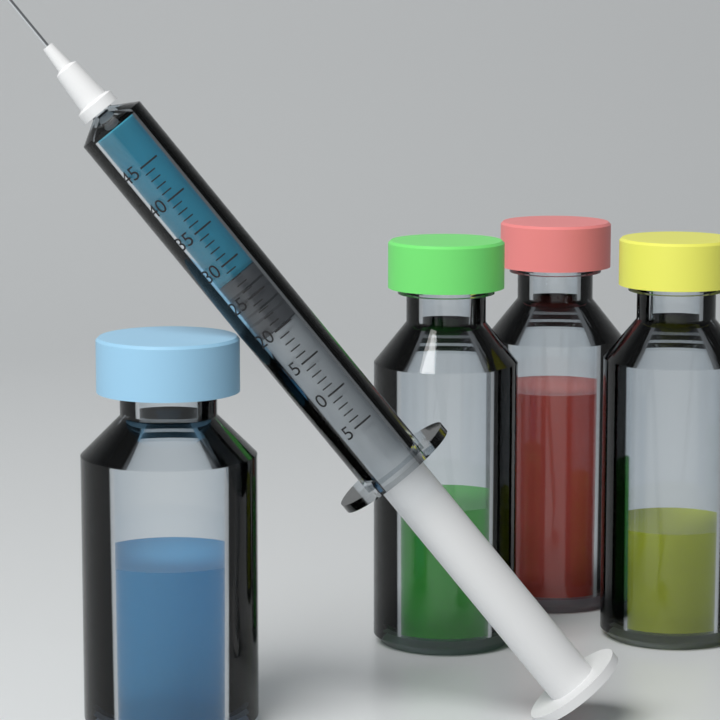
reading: 28 (no unit)
